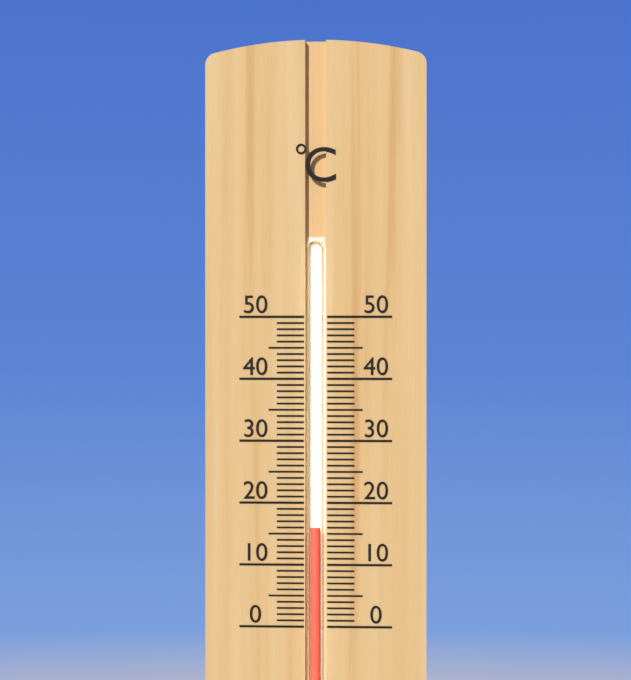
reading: 16 °C
